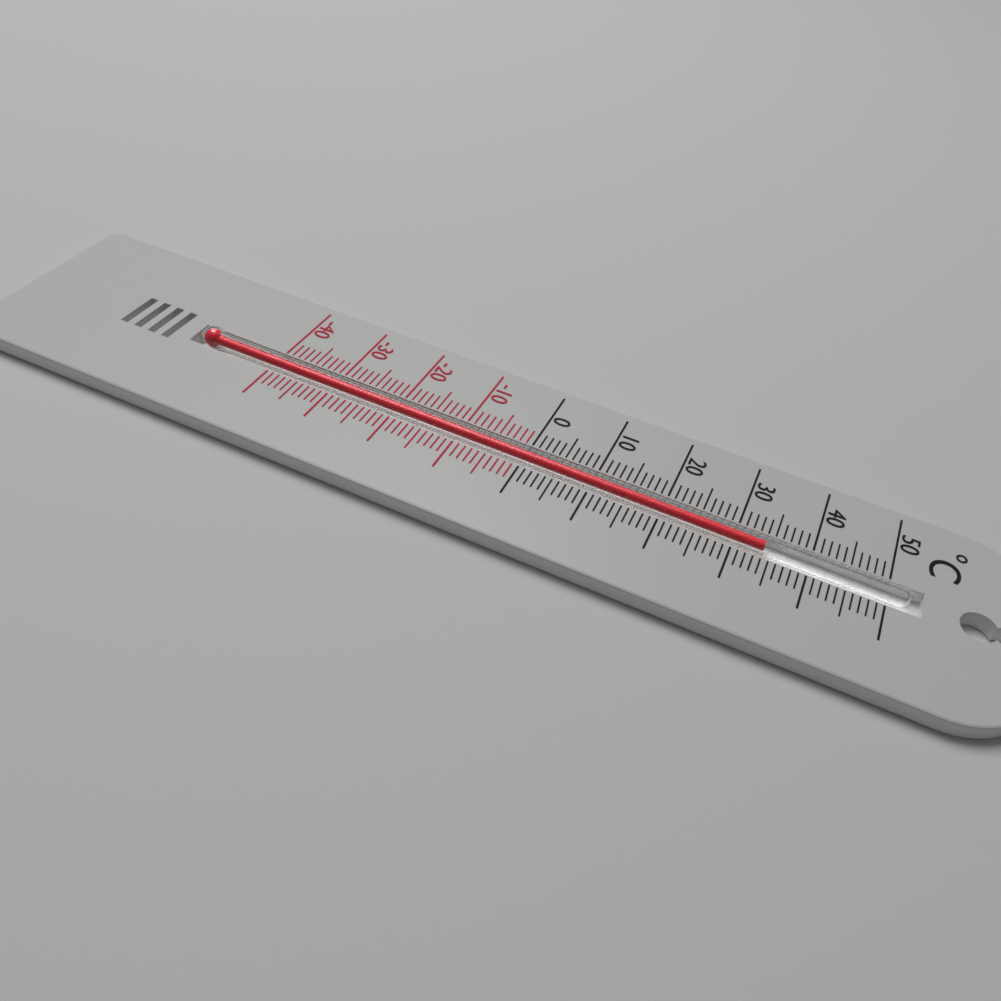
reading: 34 °C
